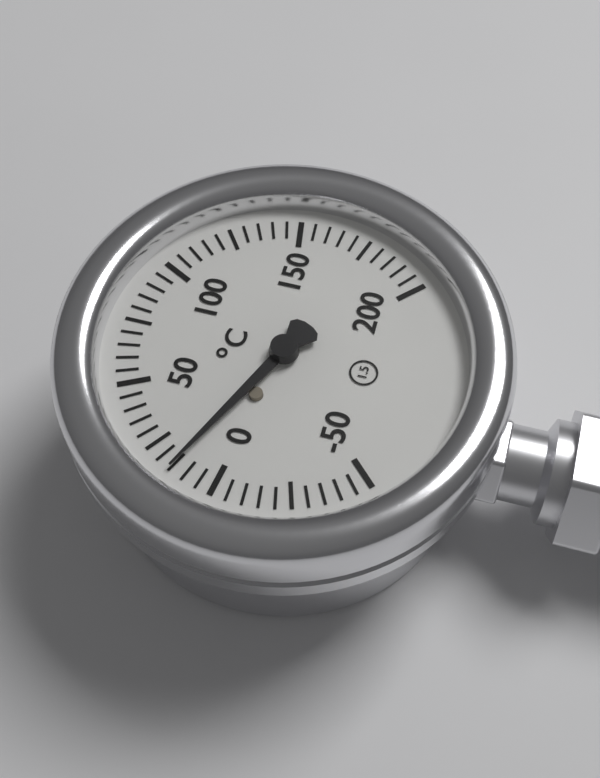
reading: 15 °C
